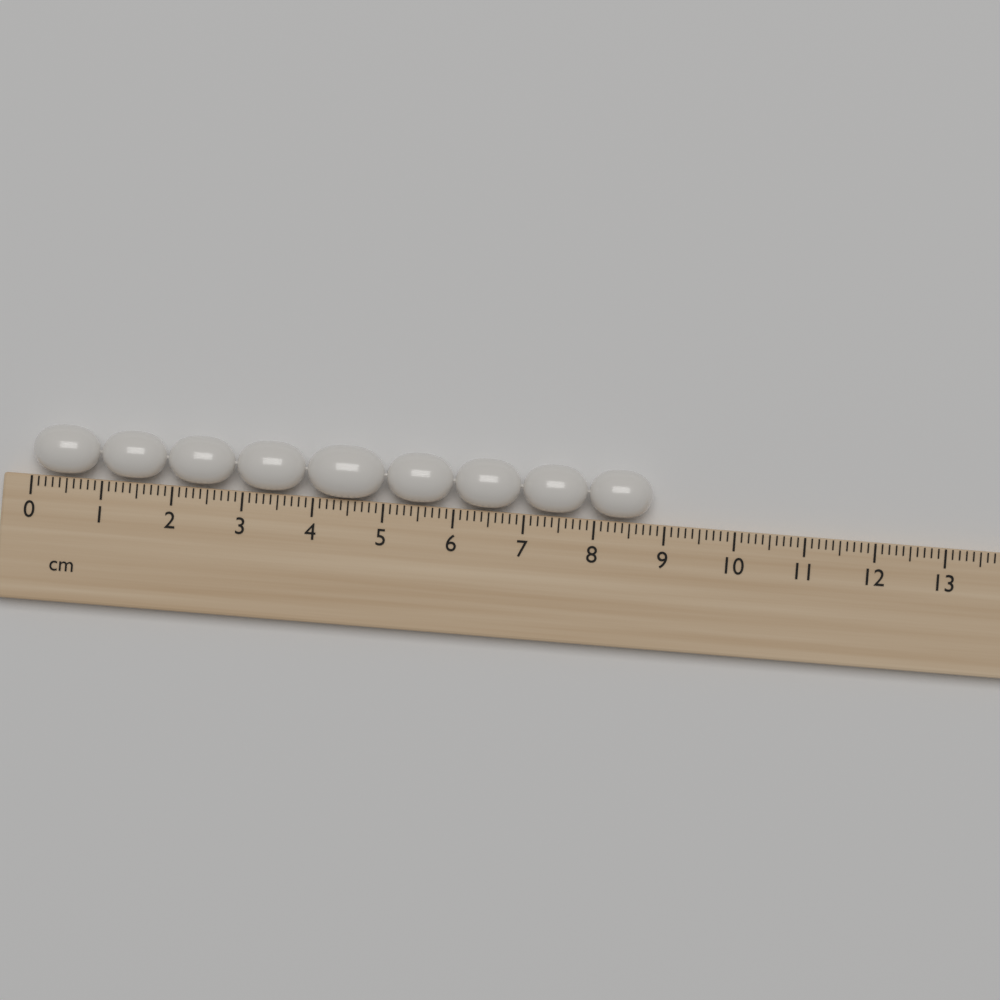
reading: 8.8 cm
